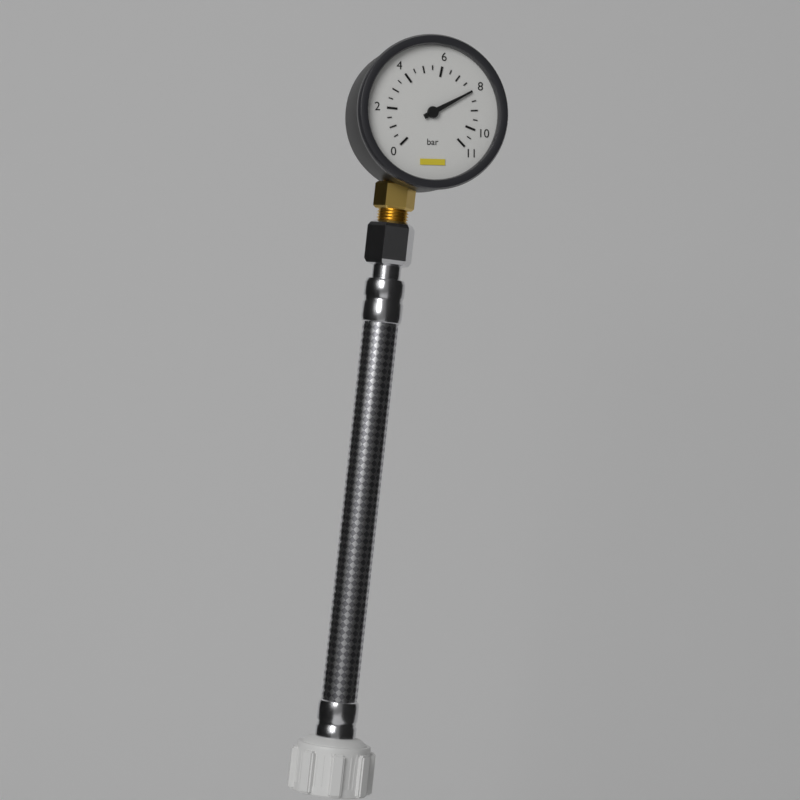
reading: 8.0 bar
